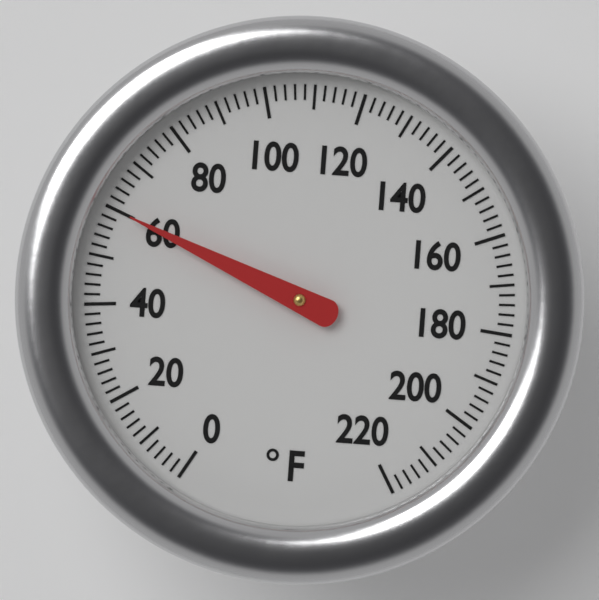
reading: 60 °F
